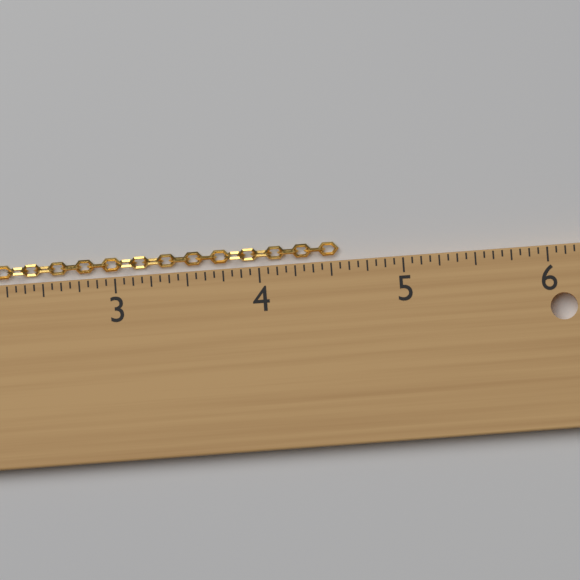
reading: 4.5625 in
